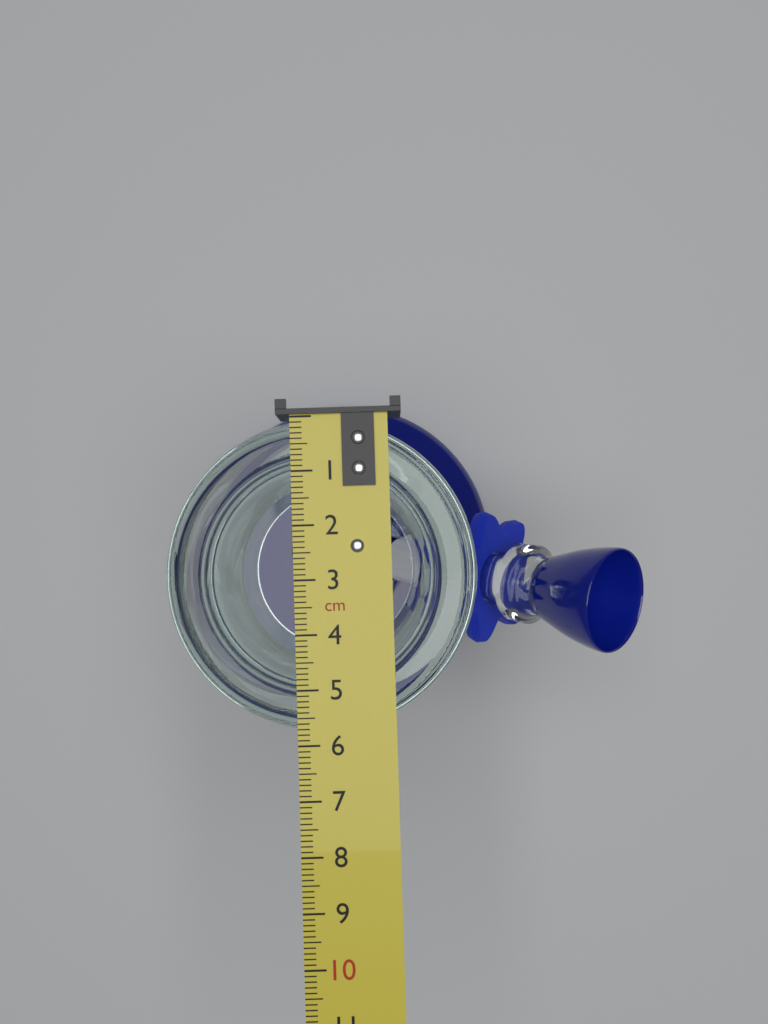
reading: 5.8 cm
